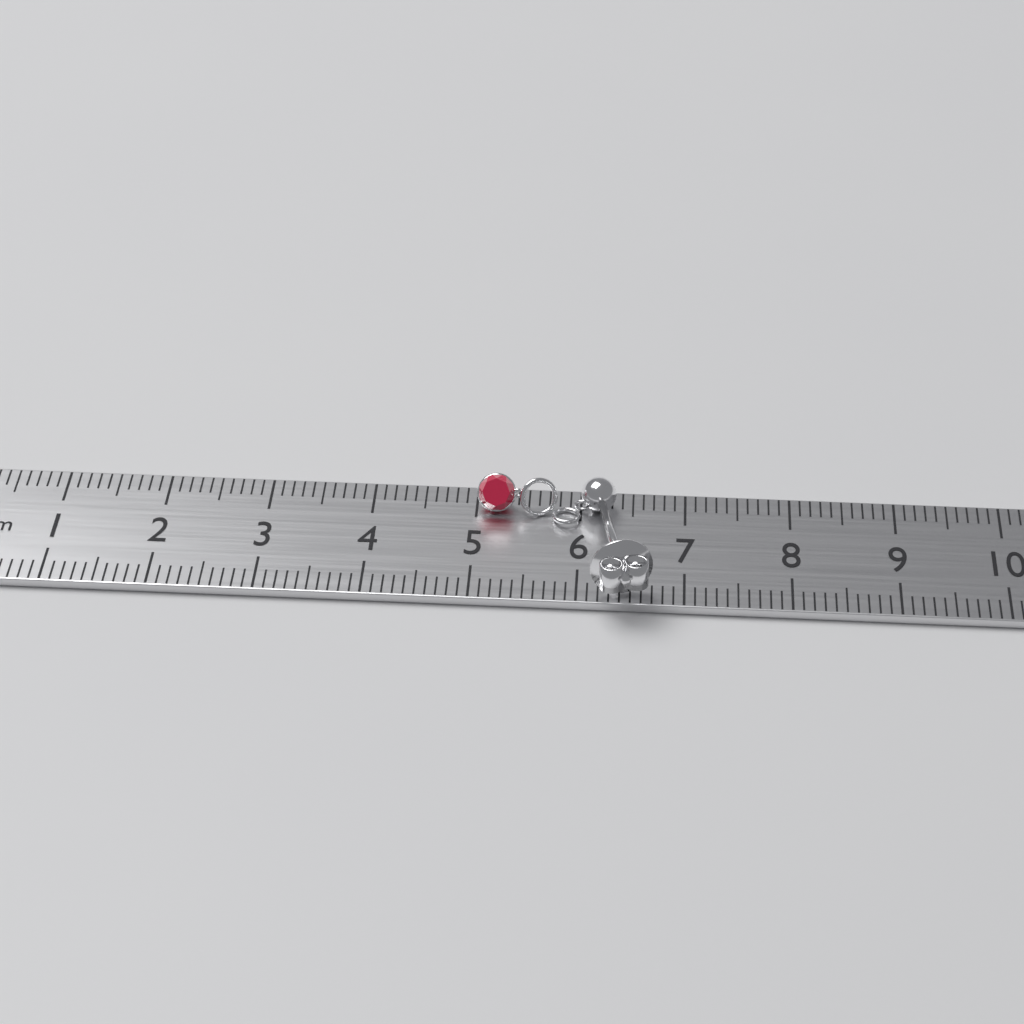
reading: 6.7 cm
